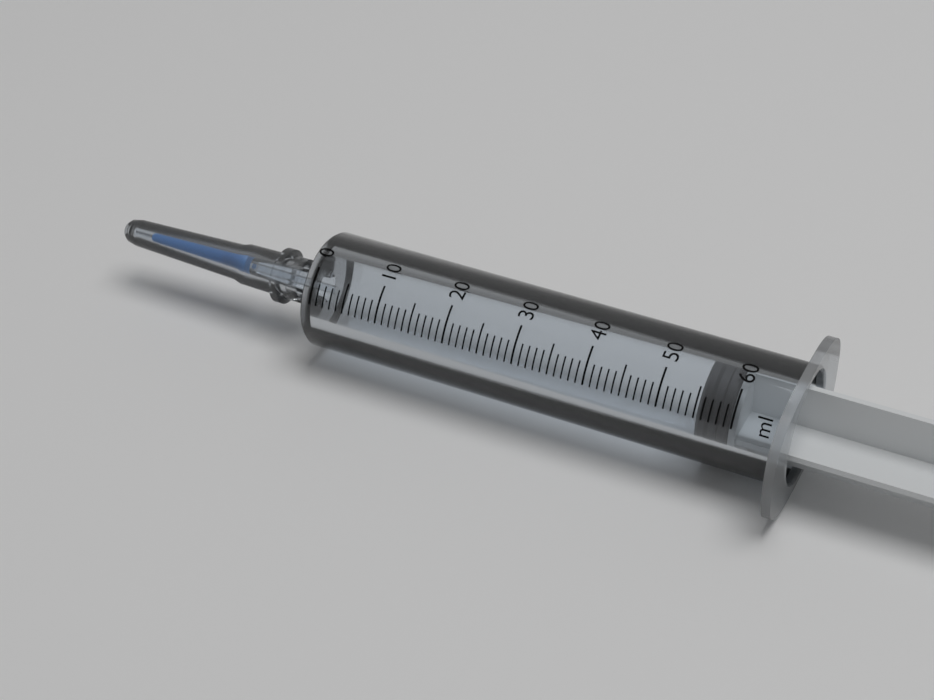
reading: 55 ml
